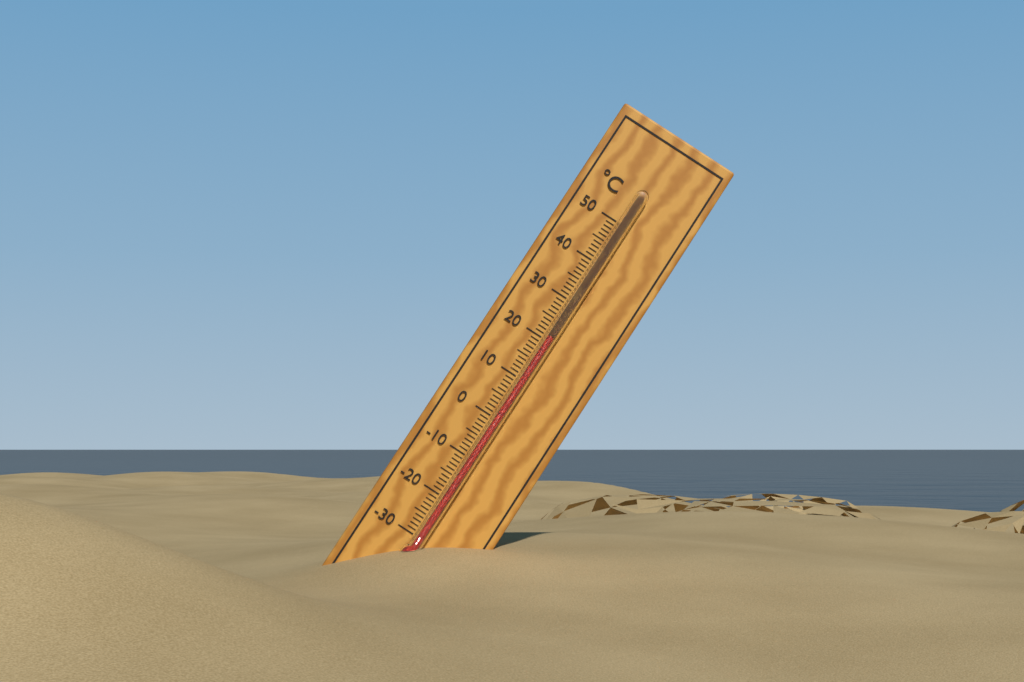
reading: 21 °C
